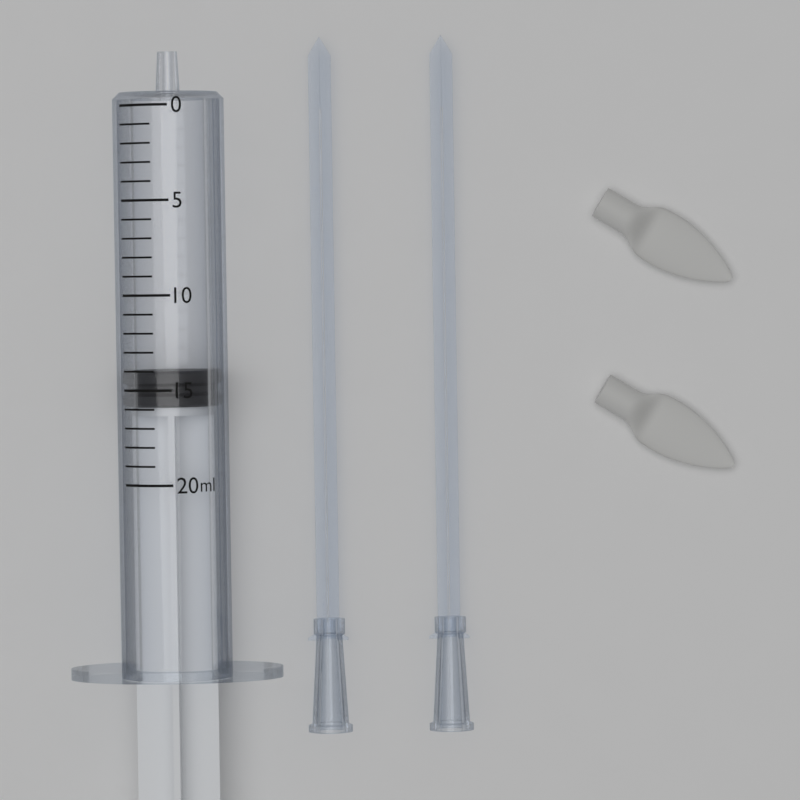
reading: 14 ml
